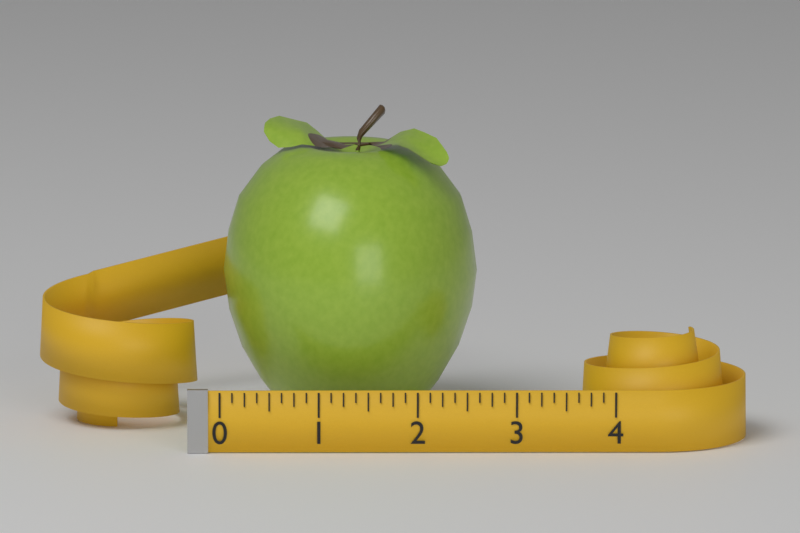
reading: 2.625 (no unit)
